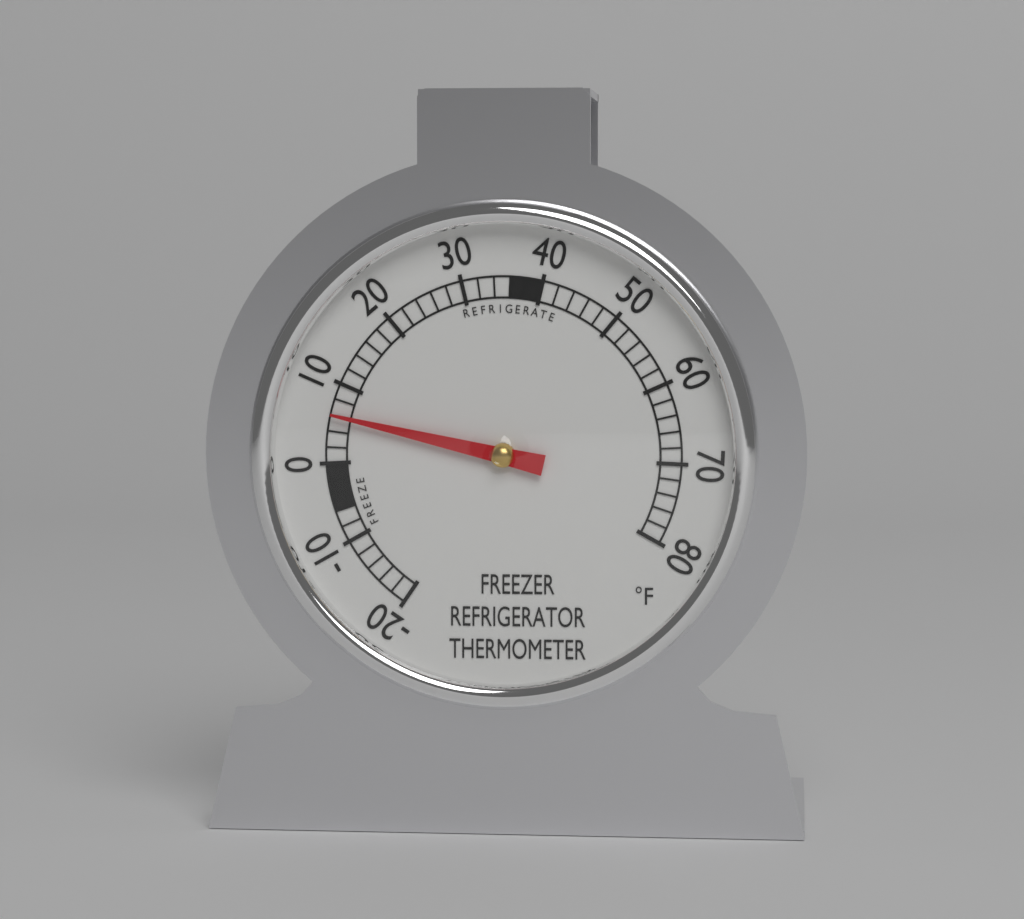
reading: 6 °F
